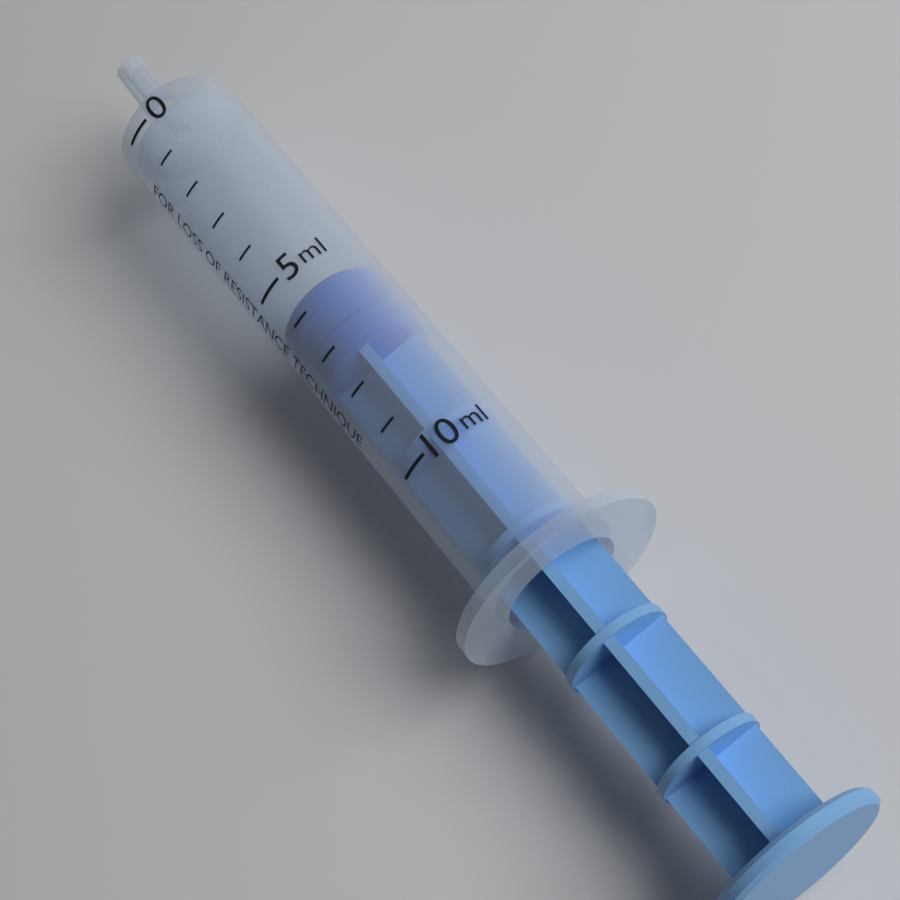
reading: 5.5 ml
